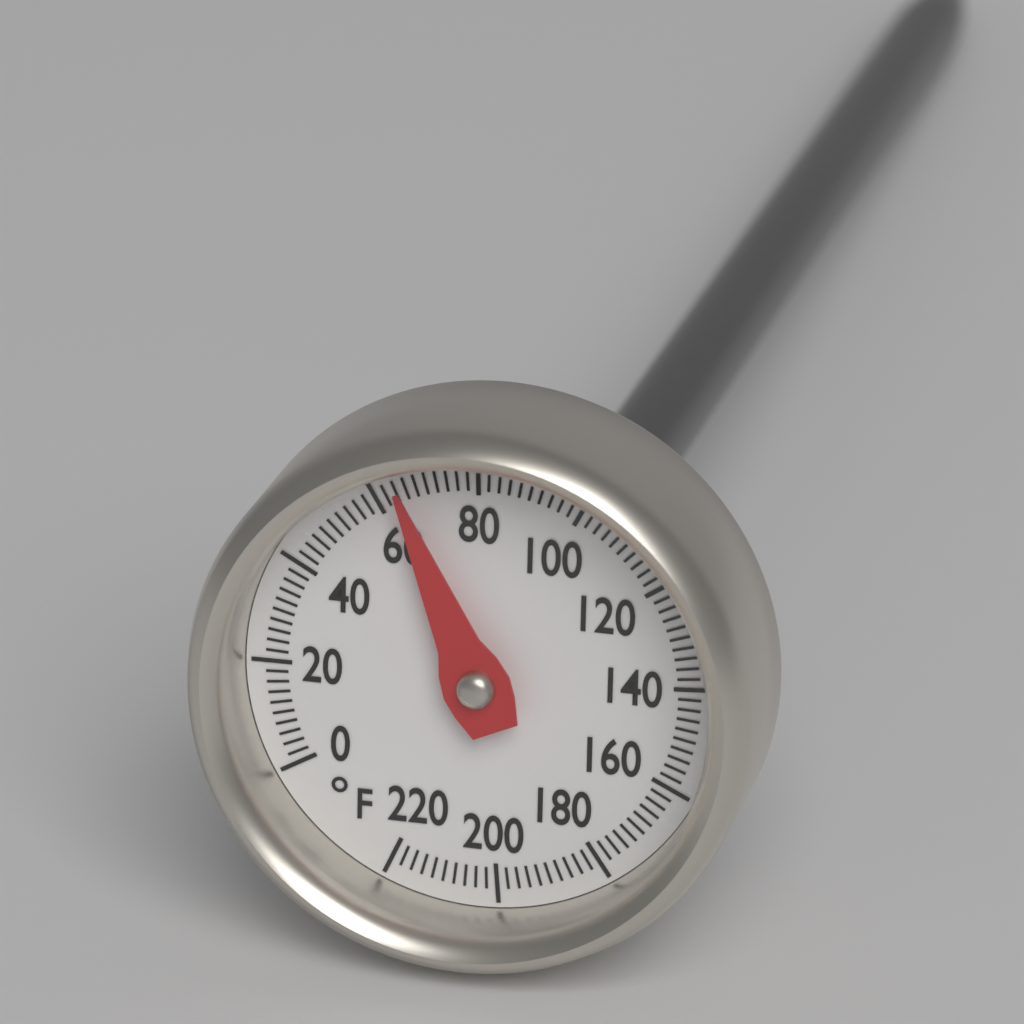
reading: 65 °F
